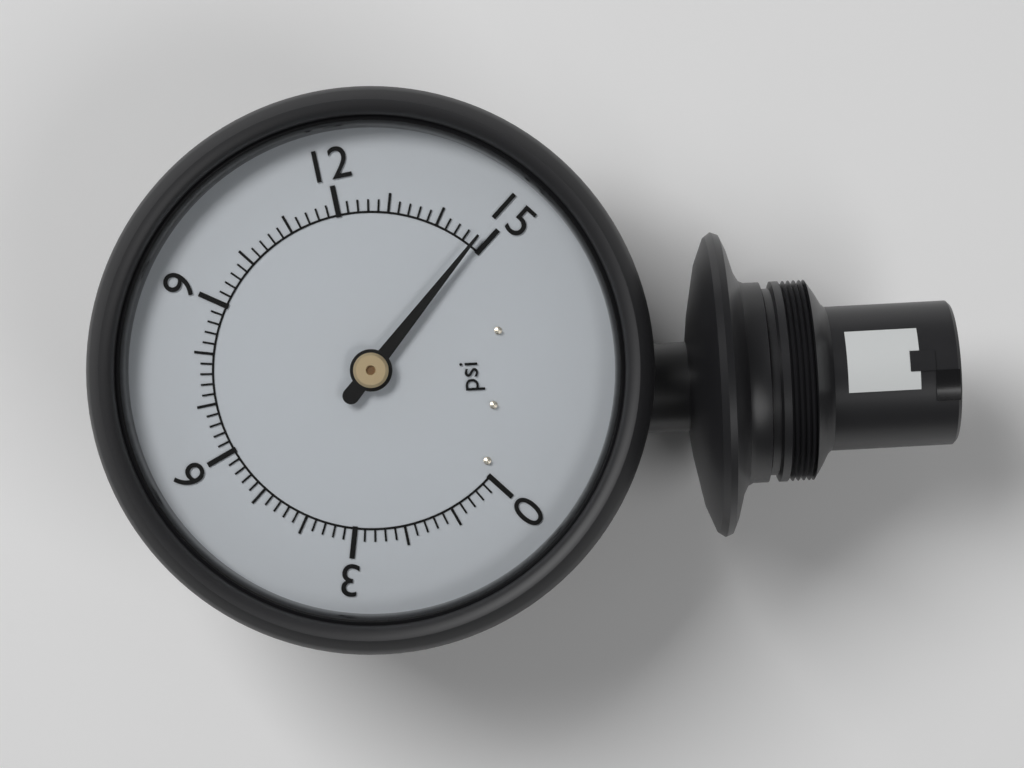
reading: 14.8 psi
